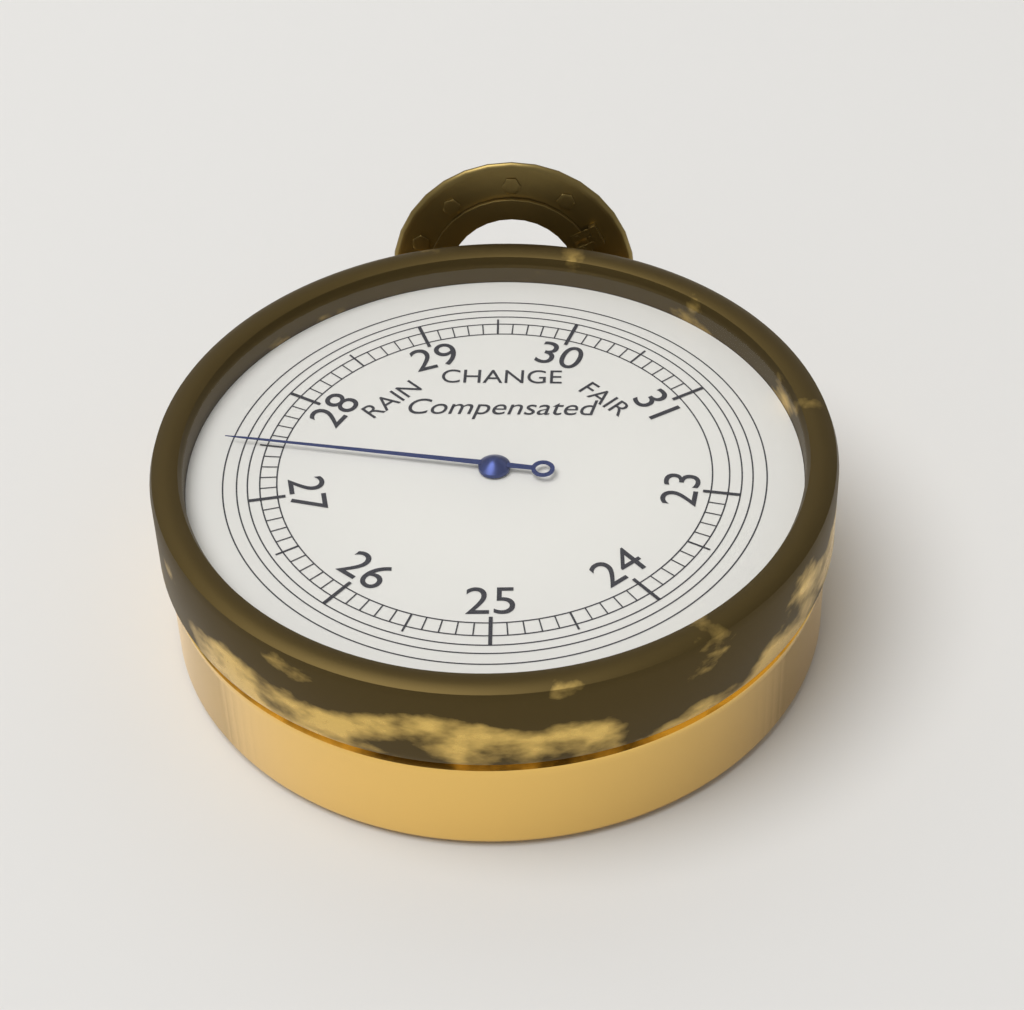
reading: 27.5 inHg
